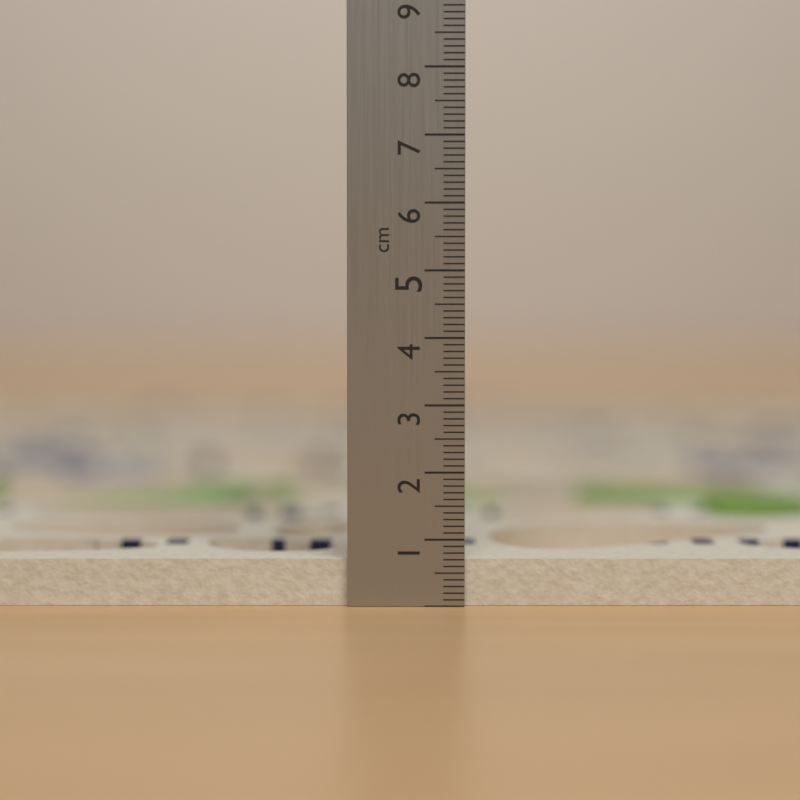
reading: 0.7 cm
